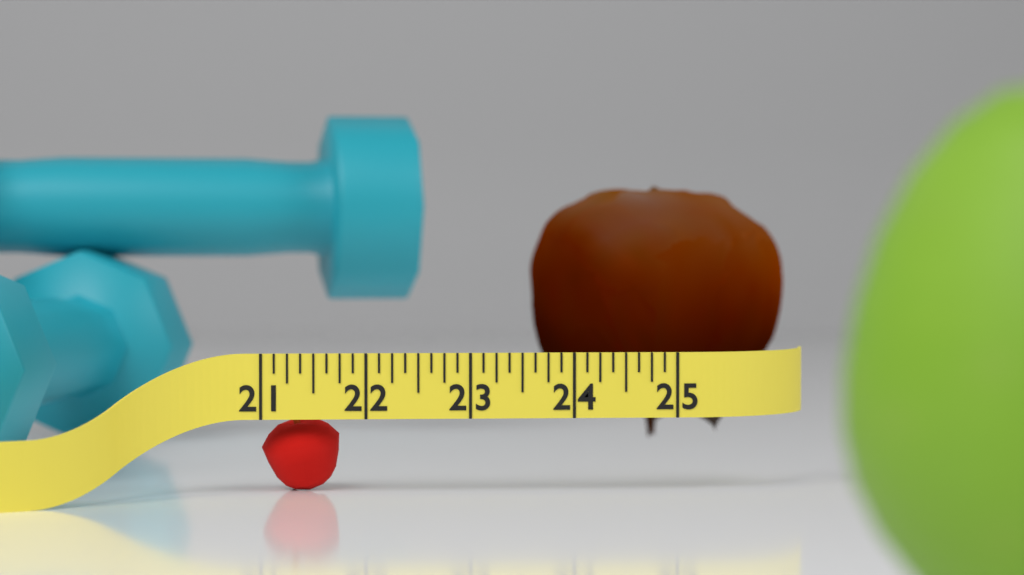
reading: 21.750 (no unit)
